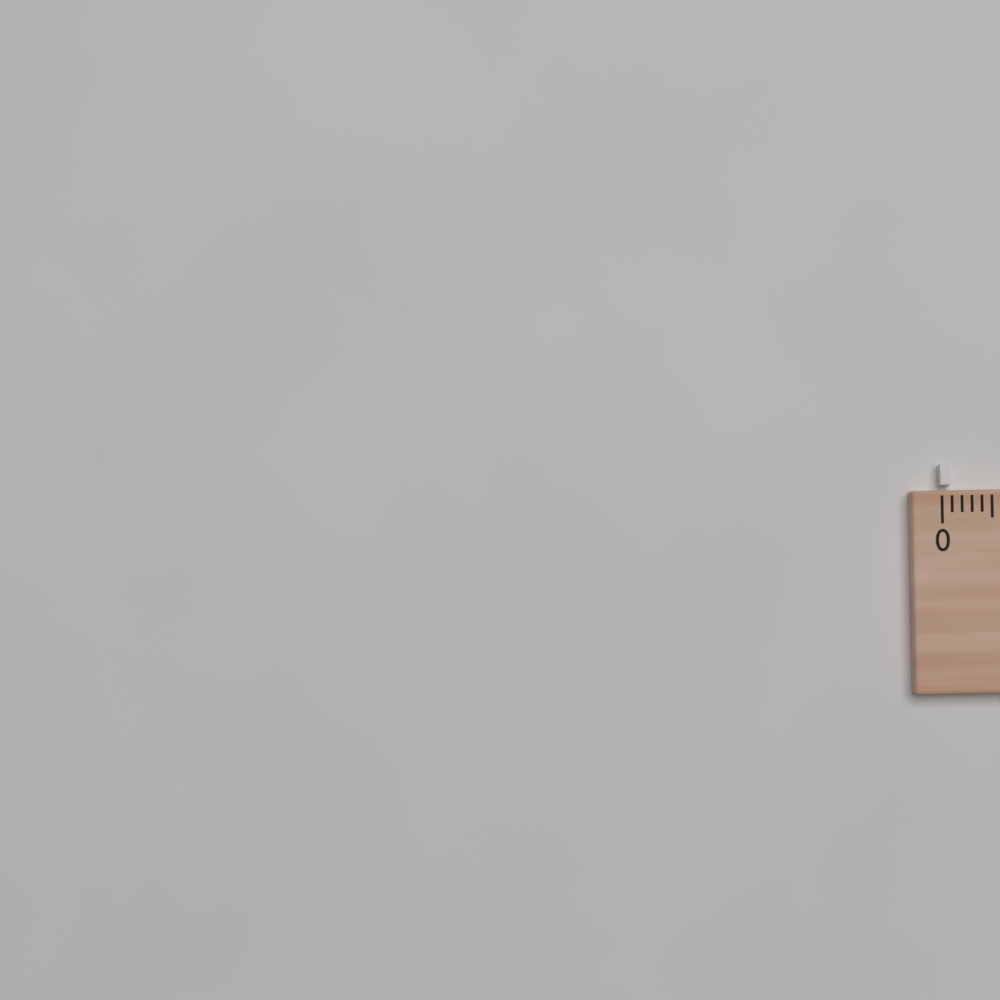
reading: 0.1 (no unit)
